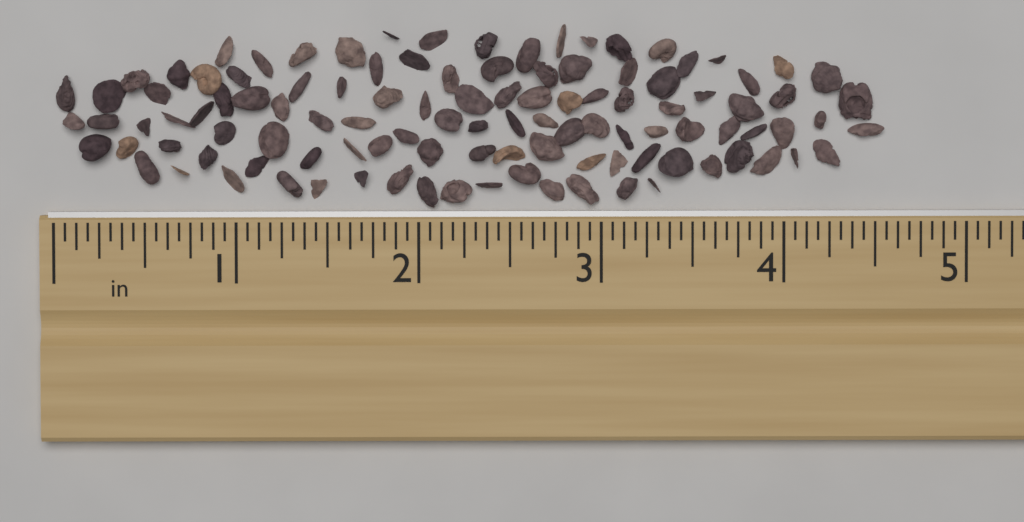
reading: 4.5625 in
